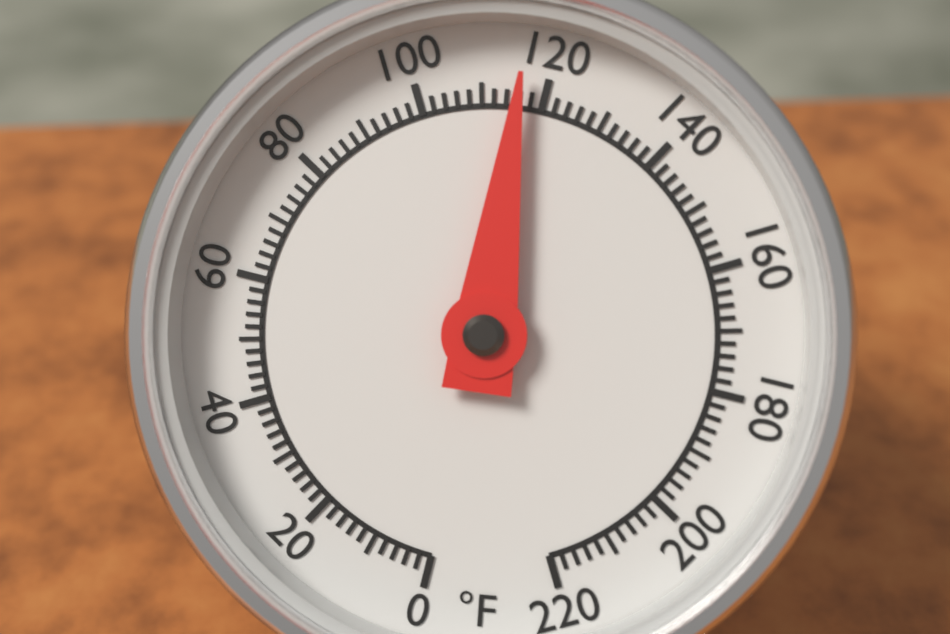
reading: 116 °F
